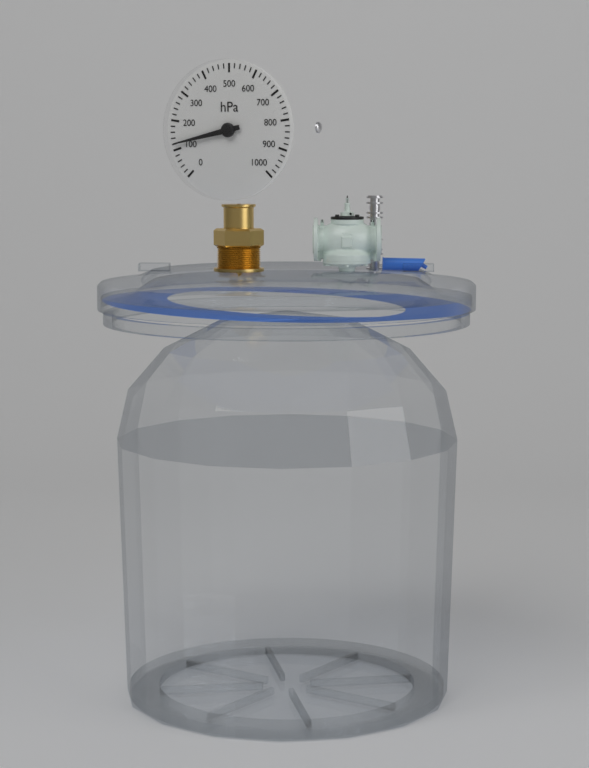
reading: 120 hPa
